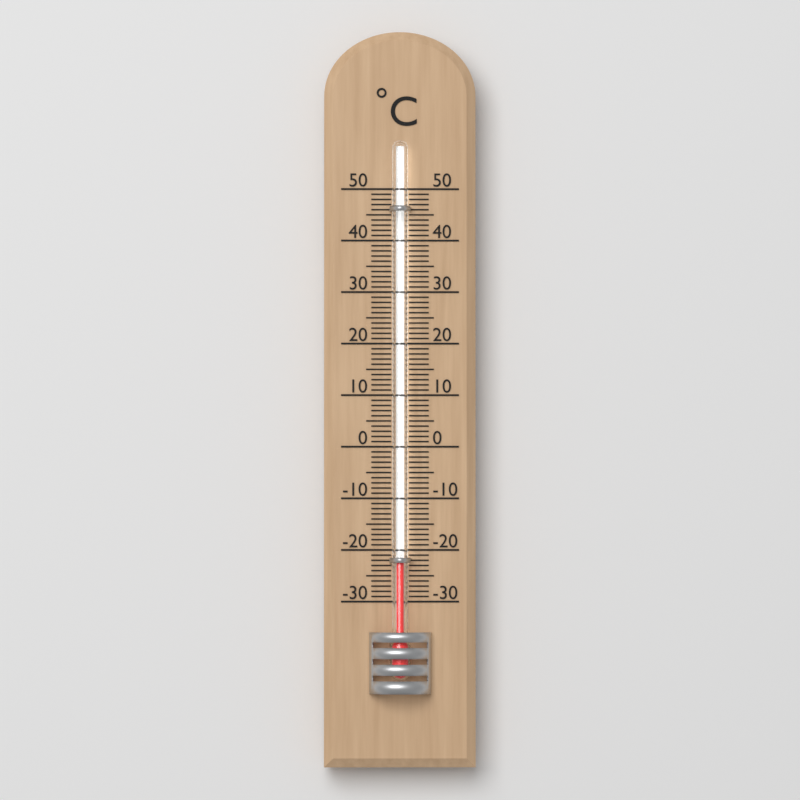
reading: -22 °C
